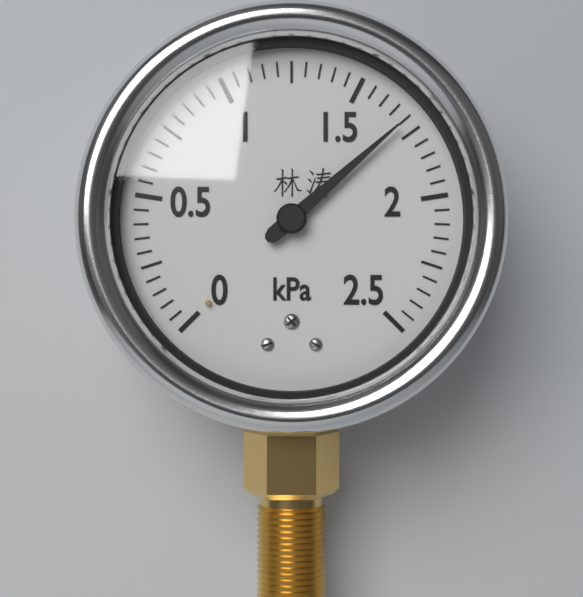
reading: 1.70 kPa
